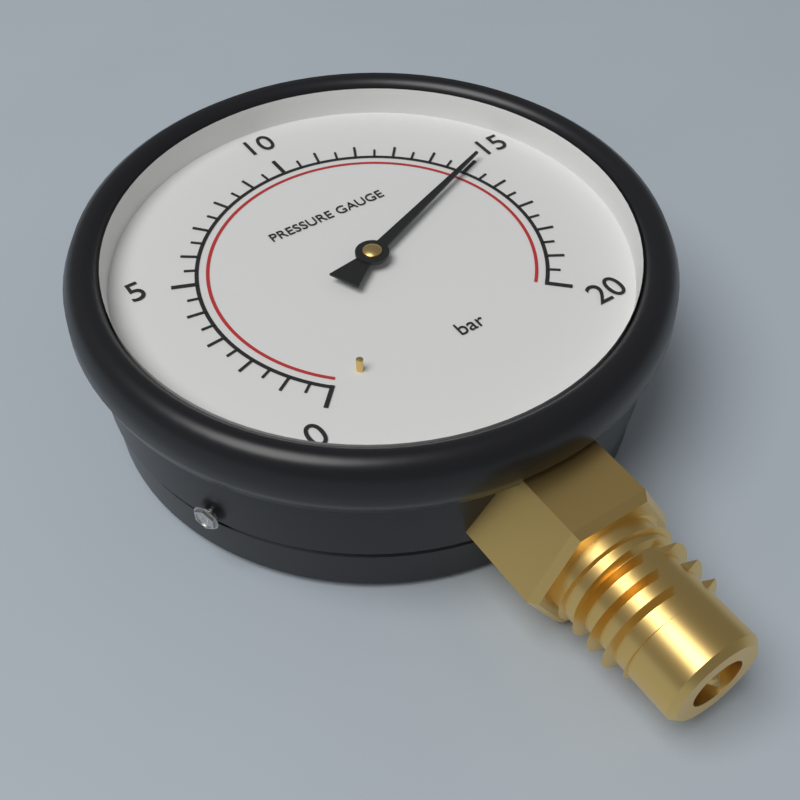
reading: 15.0 bar
